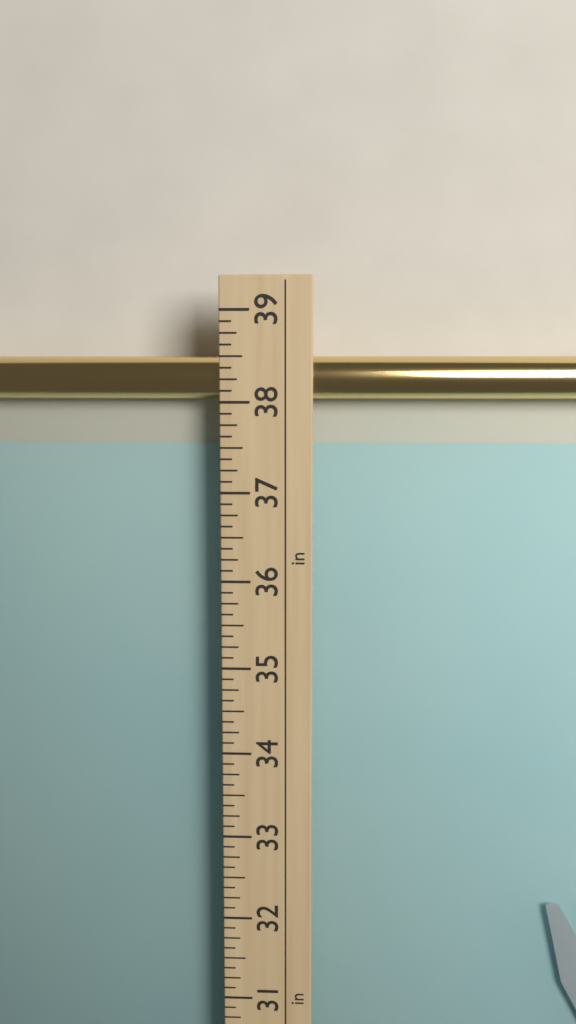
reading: 38.500 in
